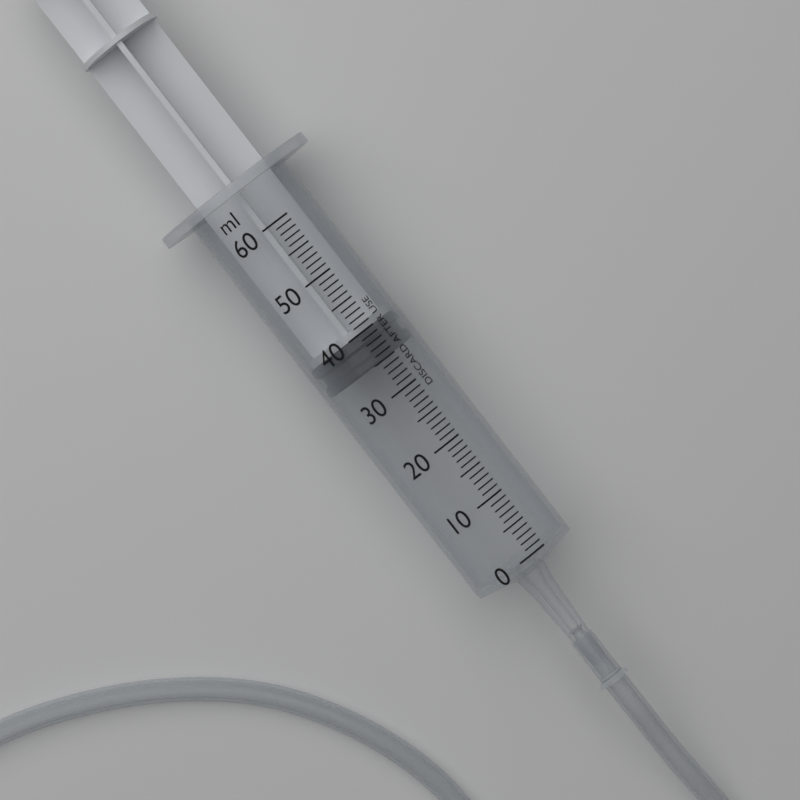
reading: 35 ml
